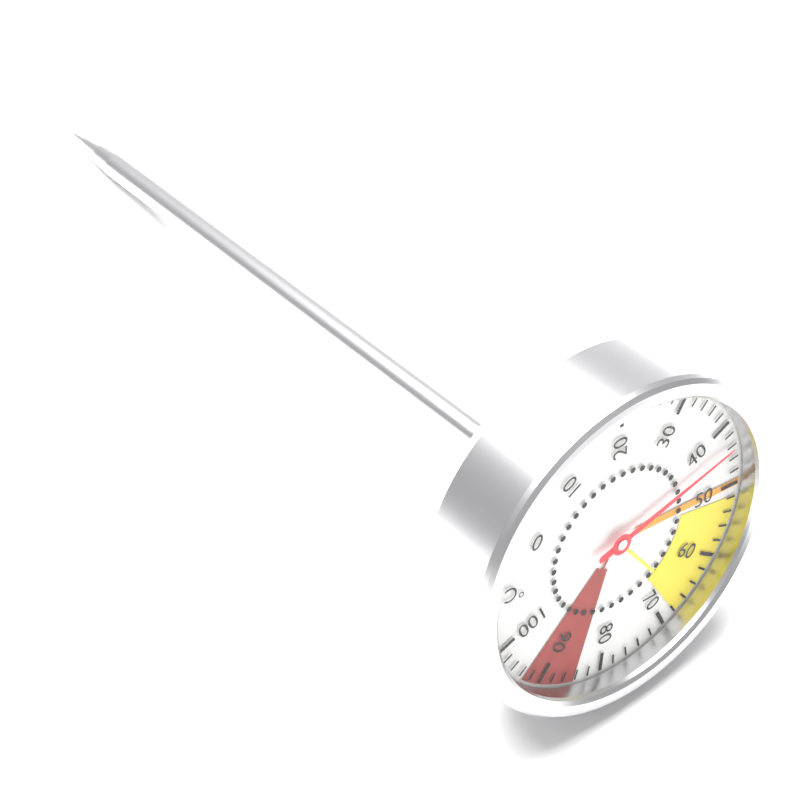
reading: 44 °C
